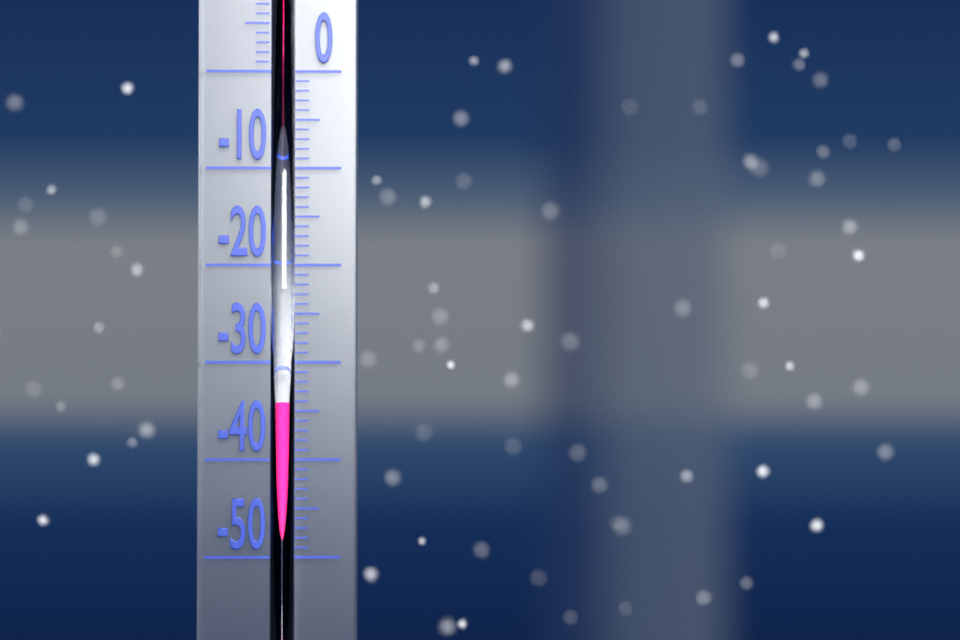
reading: -34 °C
